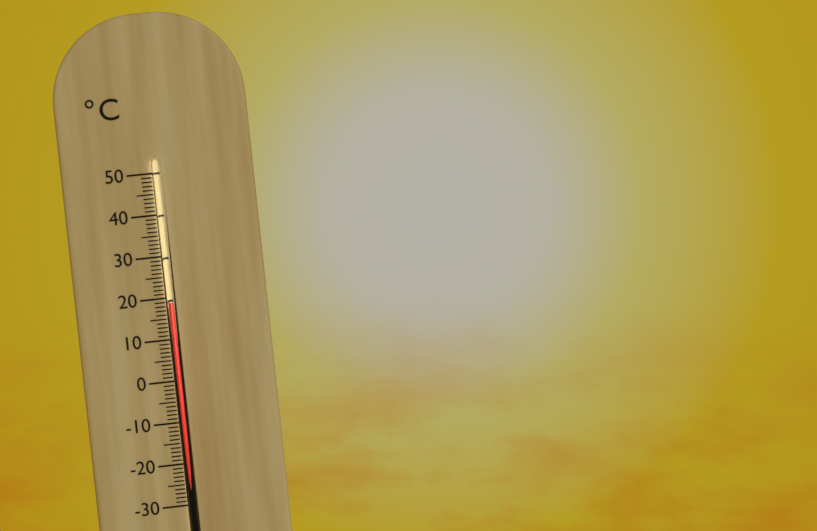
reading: 19 °C
